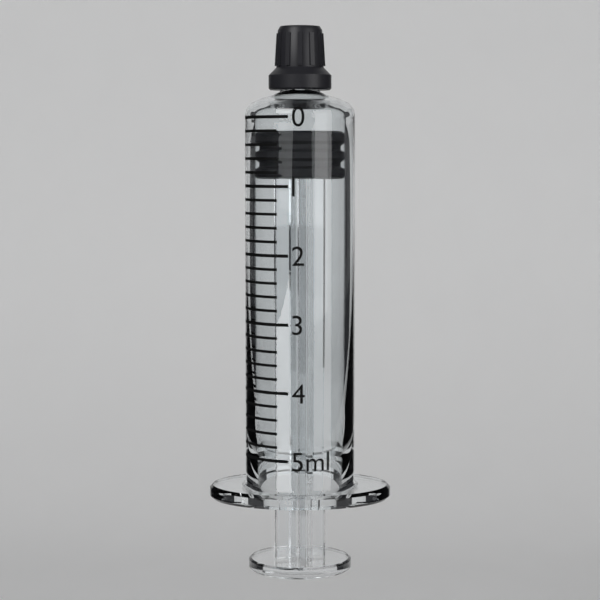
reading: 0.2 ml
